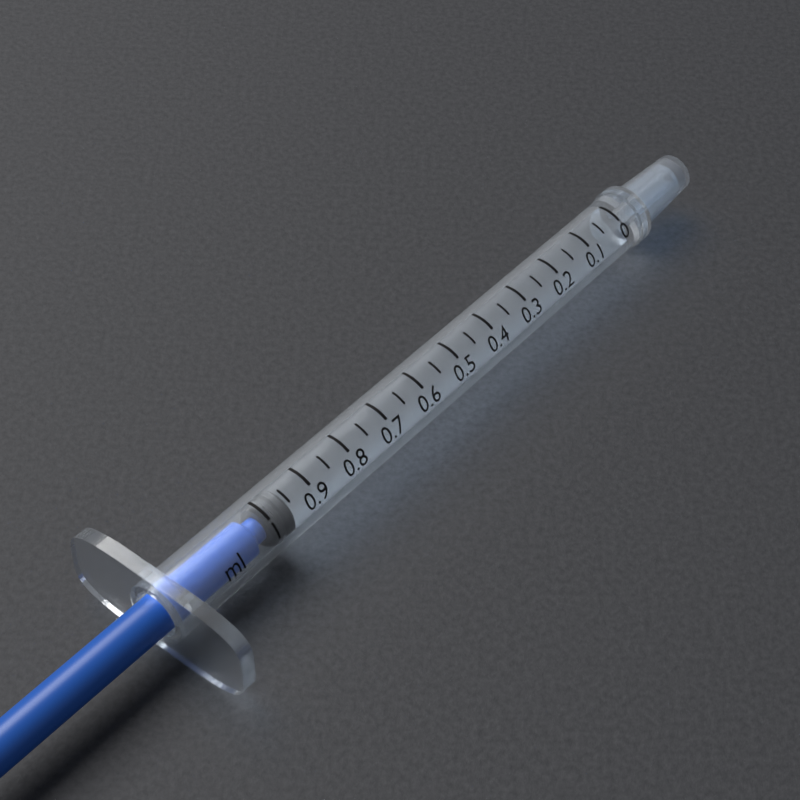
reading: 0.95 ml
